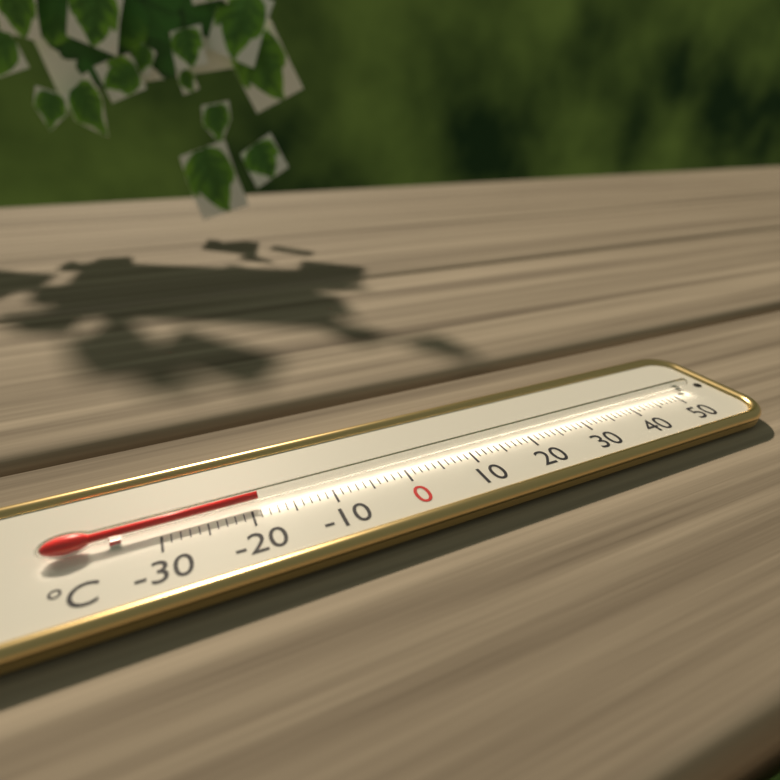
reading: -19 °C
